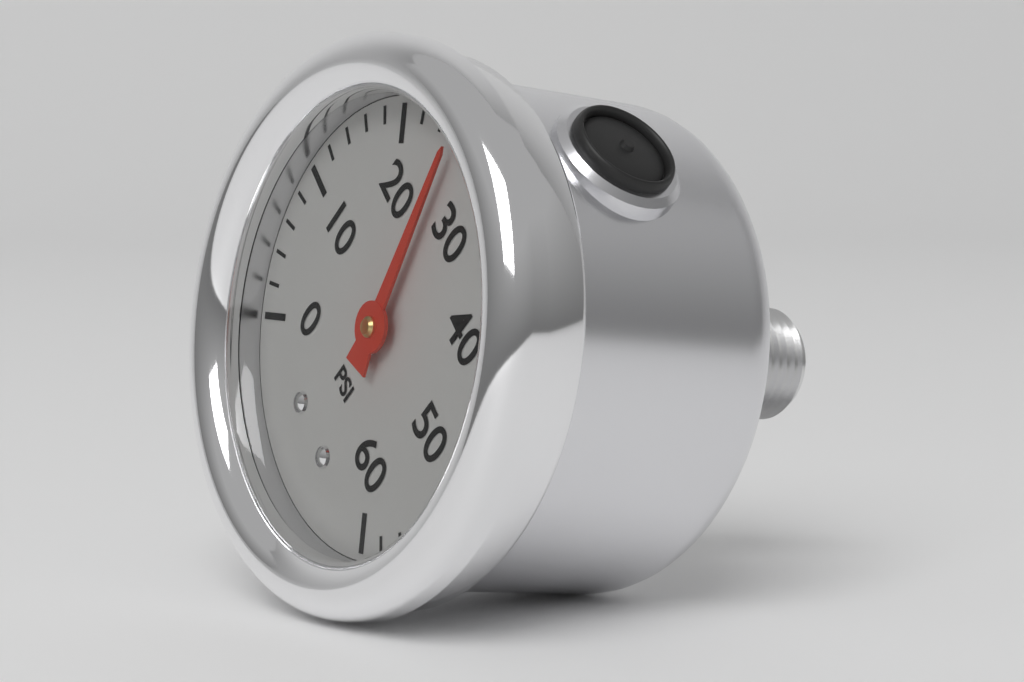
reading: 26 psi
